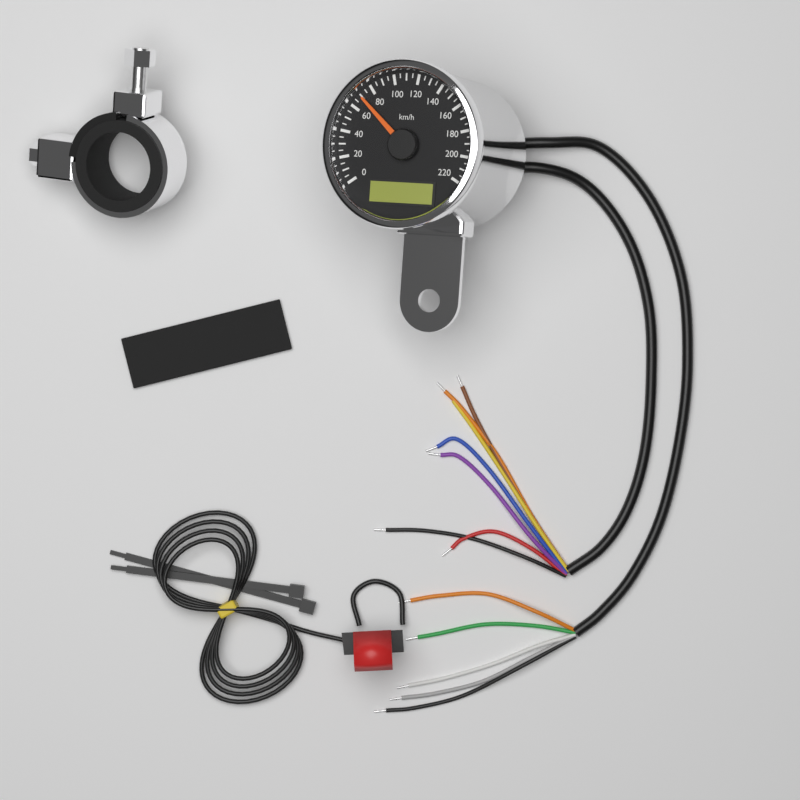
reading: 70 km/h
